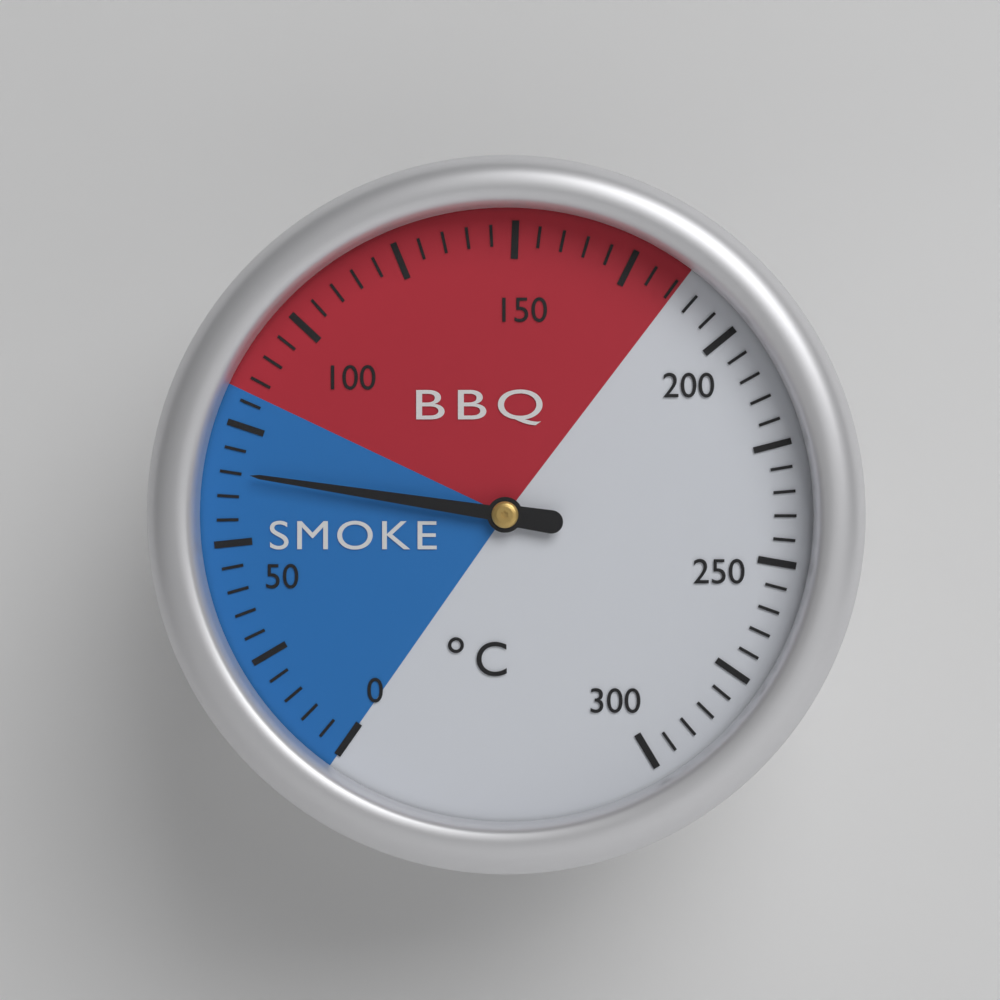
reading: 65 °C
